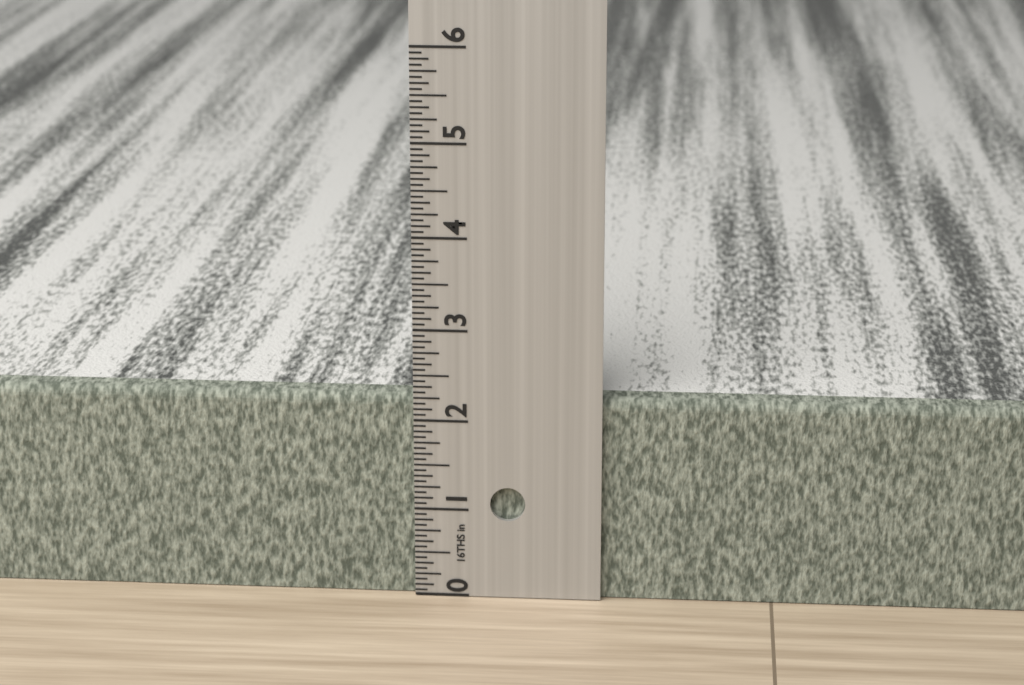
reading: 2.2500 in
